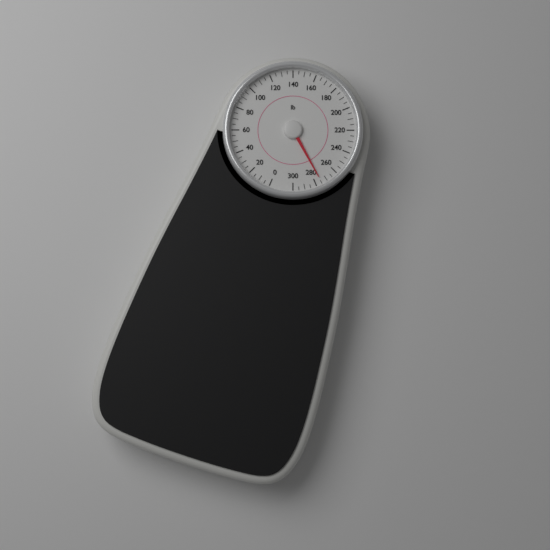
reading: 275 lb
